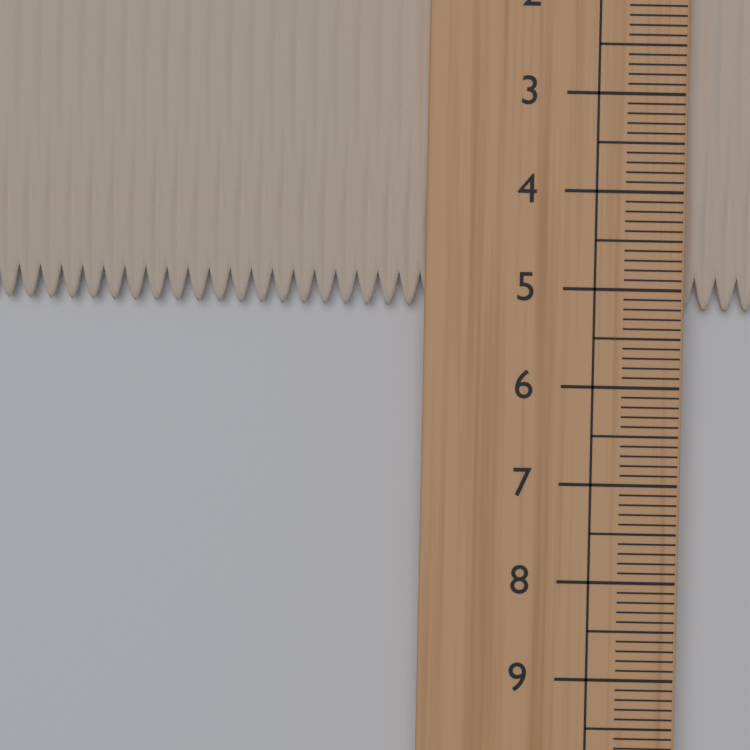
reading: 5.2 cm
